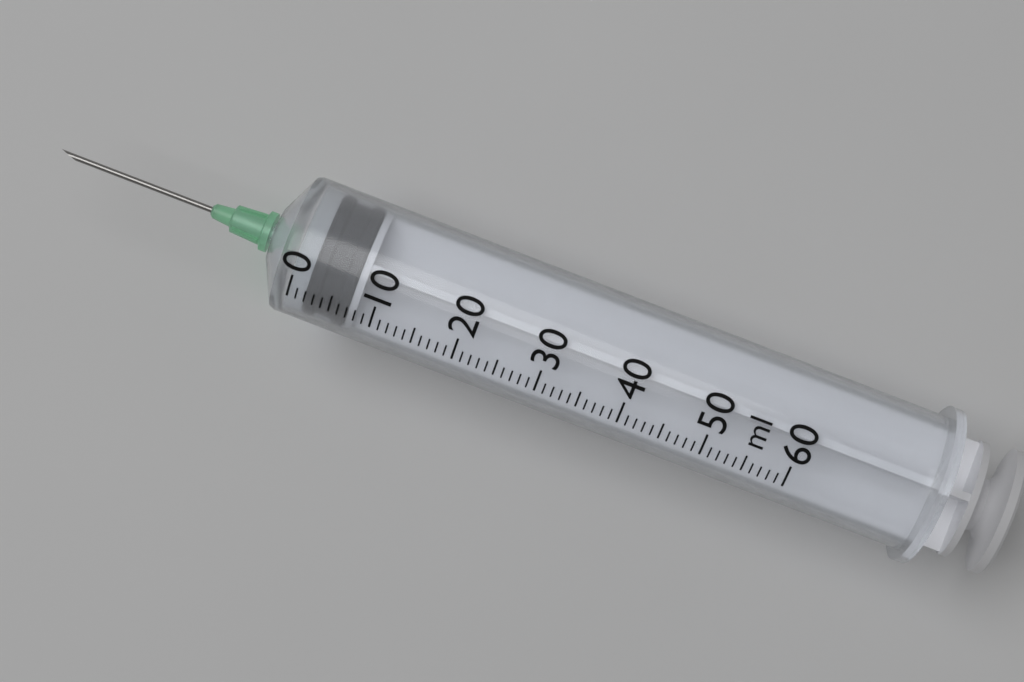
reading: 2 ml
